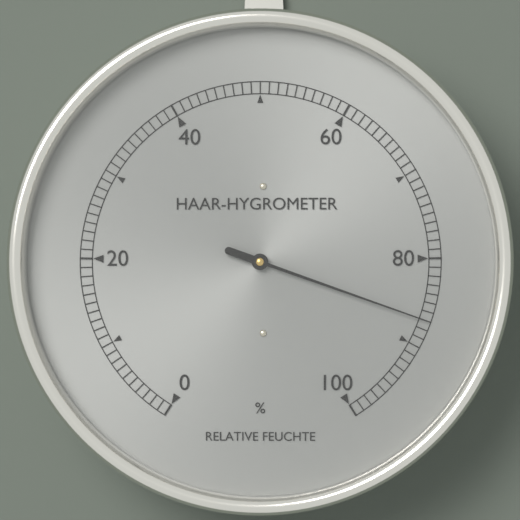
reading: 87 %
